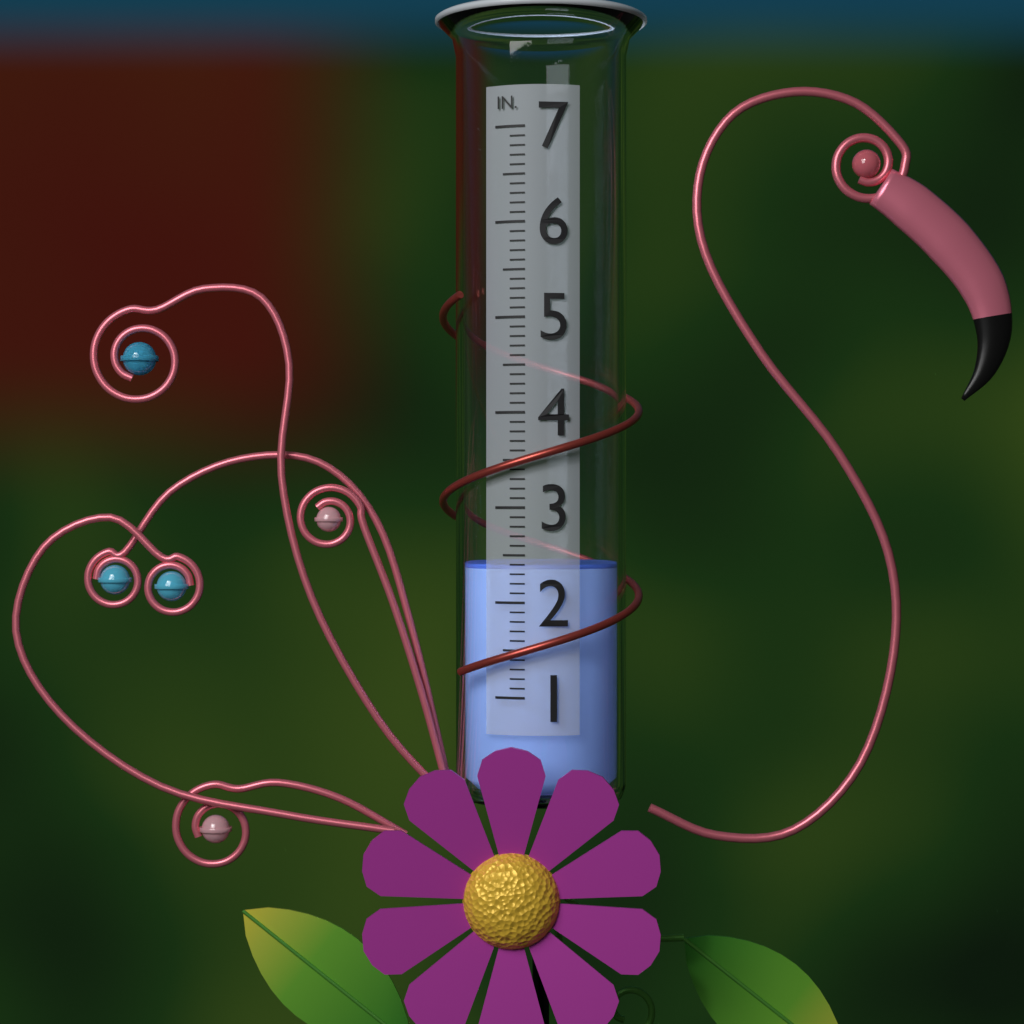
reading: 2.4 in
